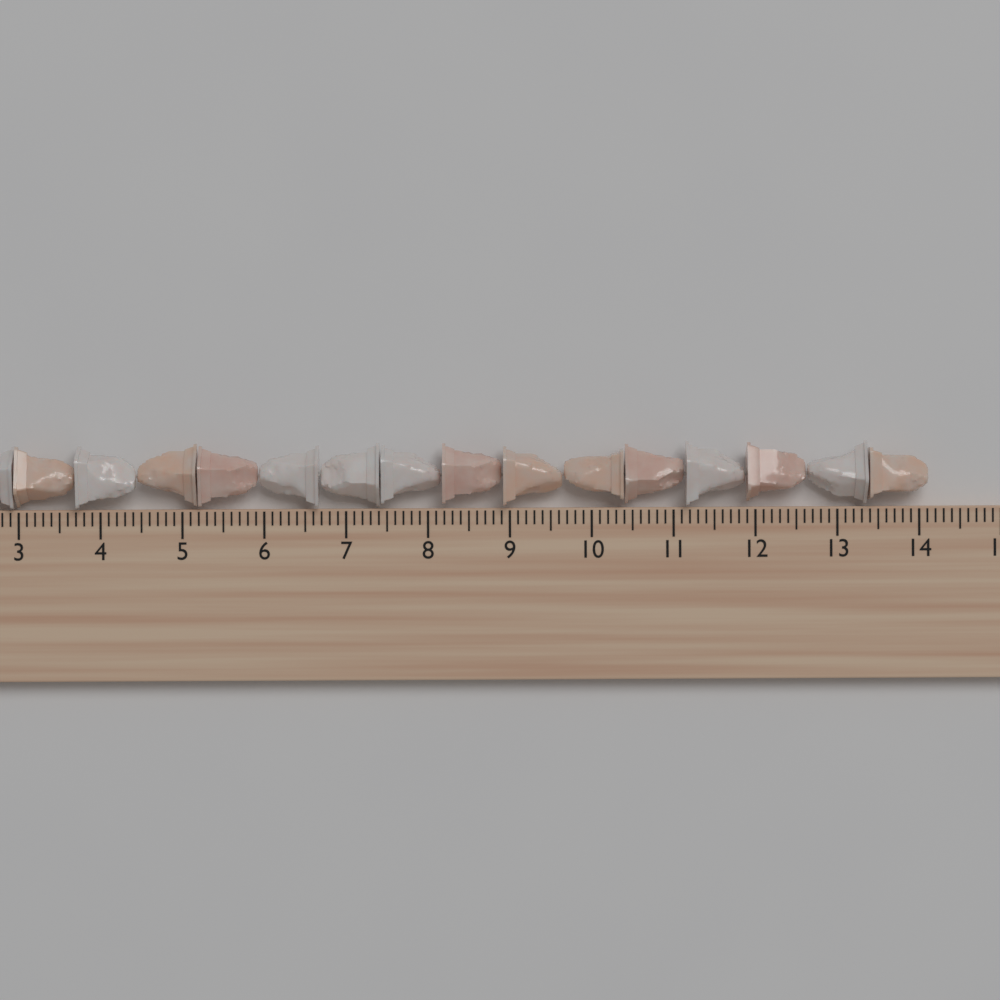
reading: 14.1 cm
